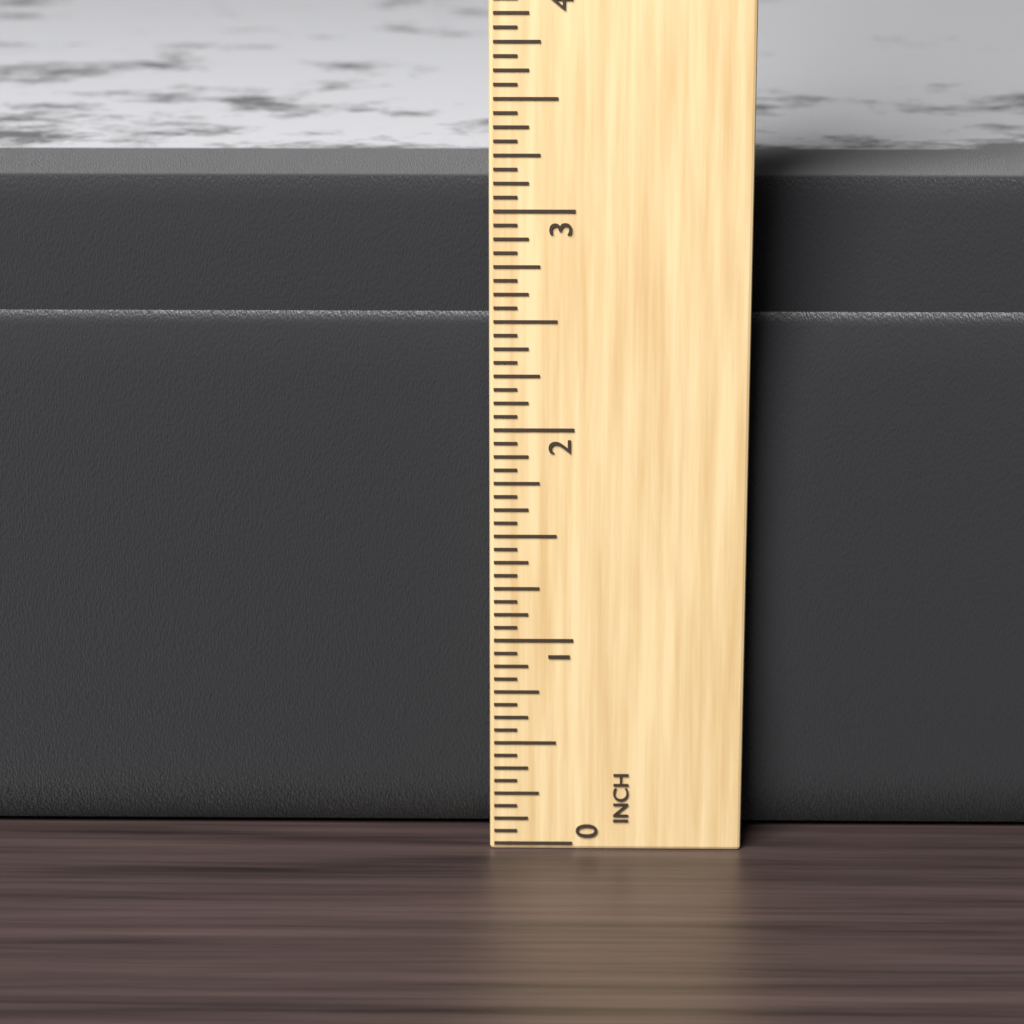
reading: 3.0625 in
